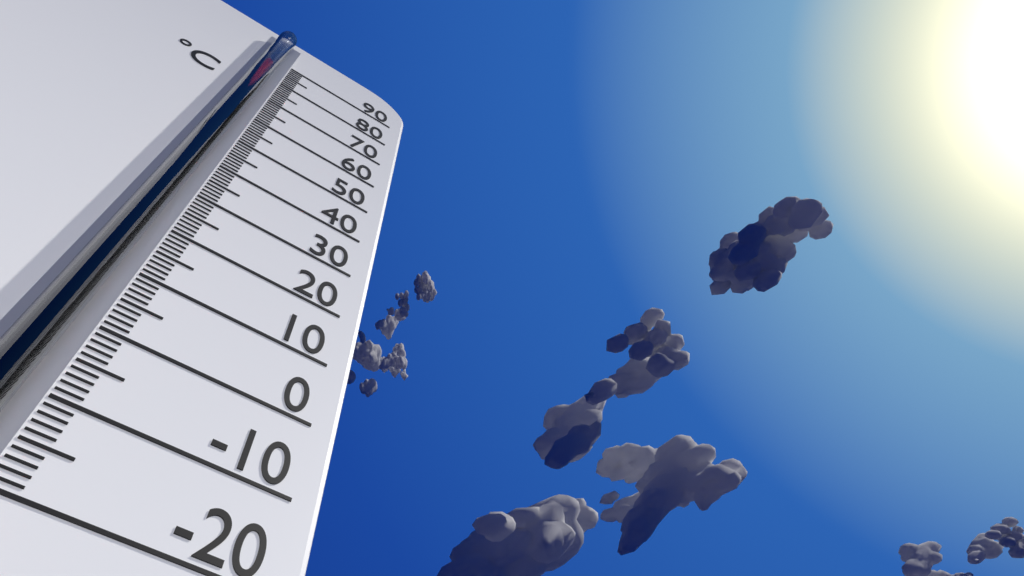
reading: 80 °C
